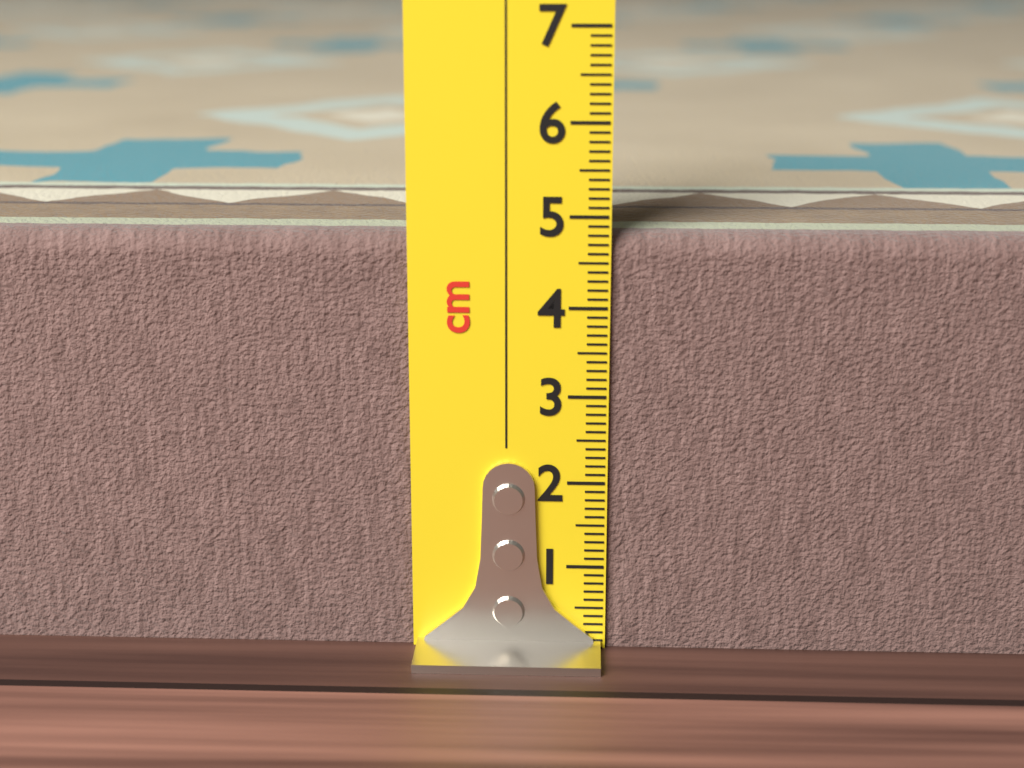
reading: 4.8 cm
